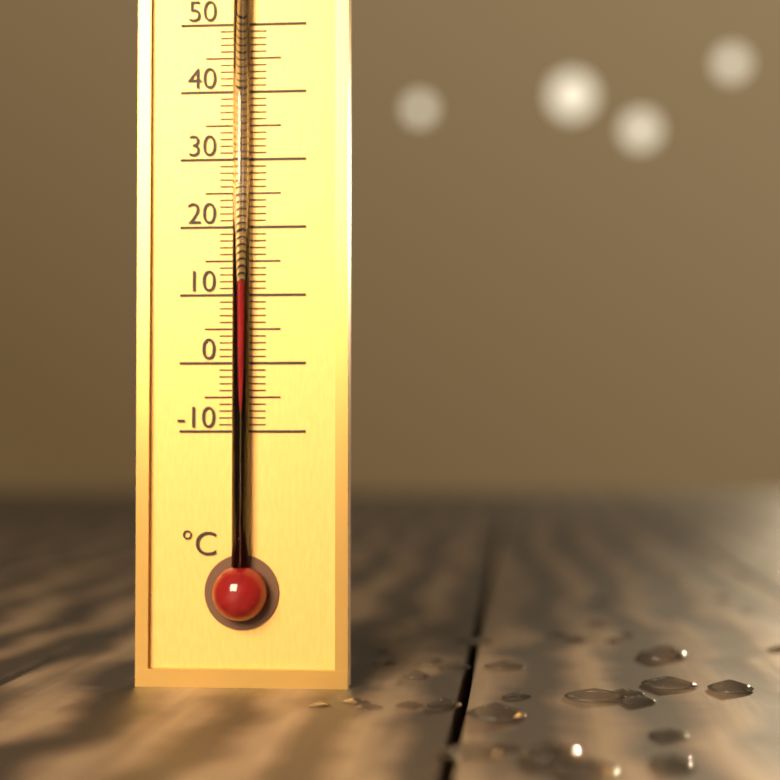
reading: 12 °C
